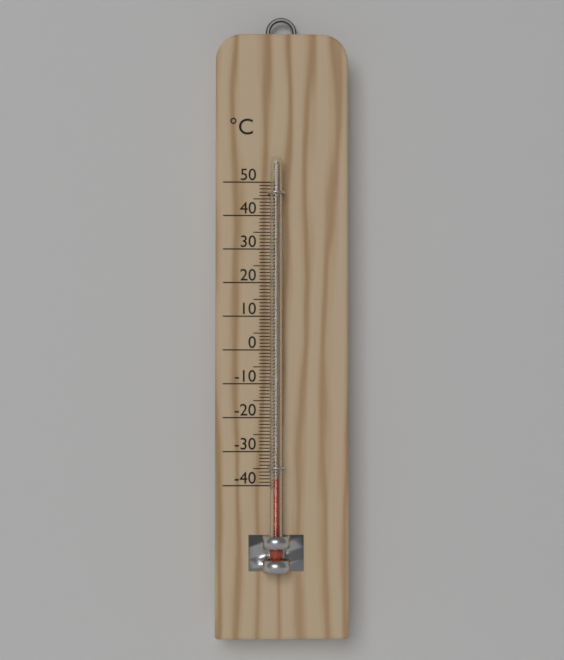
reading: -38 °C
